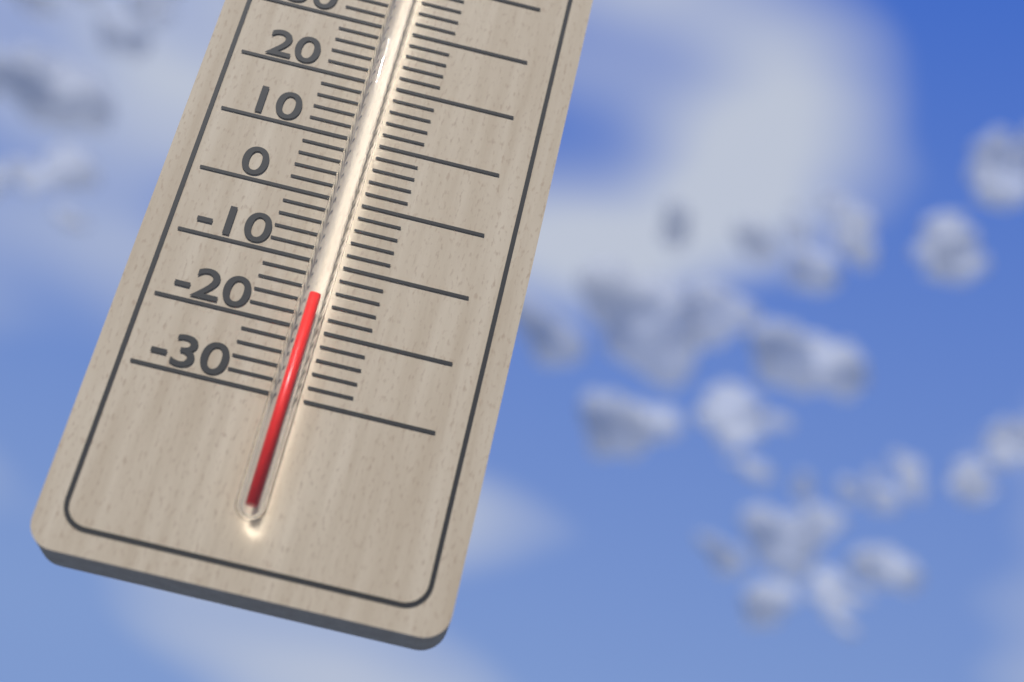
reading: -16 °C
